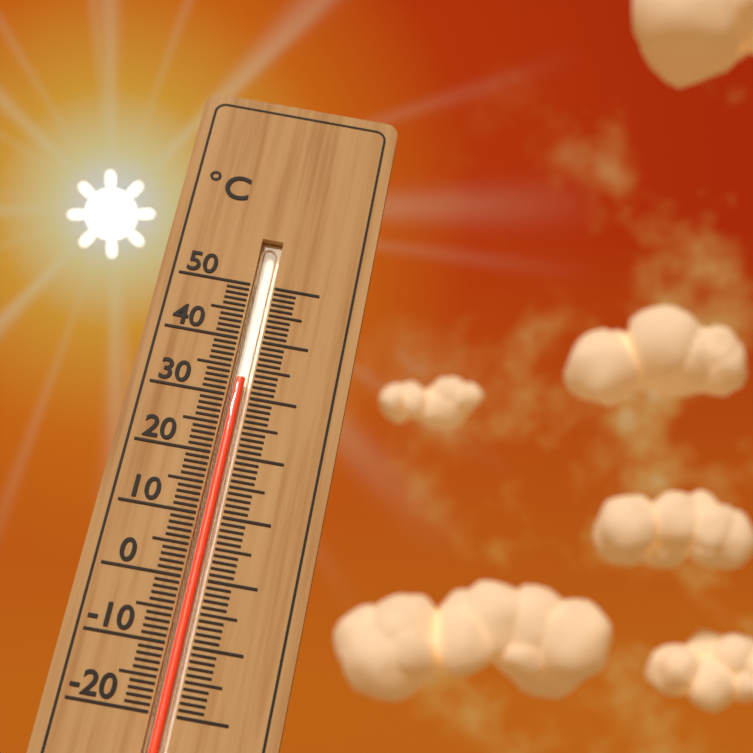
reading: 33 °C
